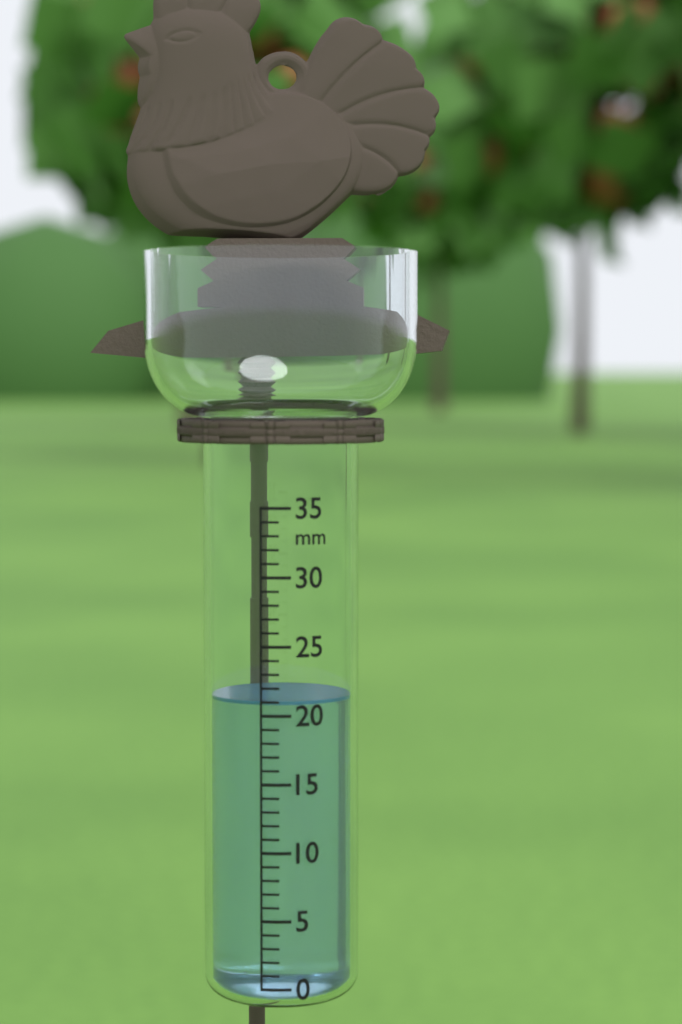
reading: 21 mm
